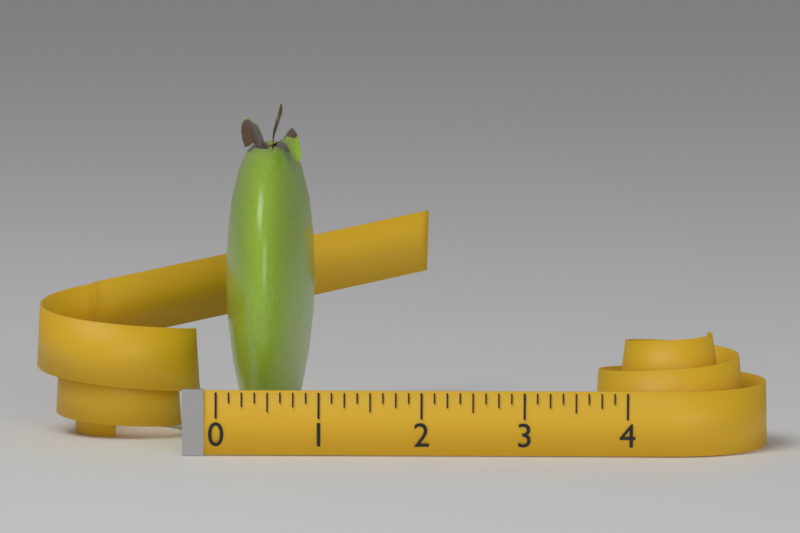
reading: 0.875 (no unit)
